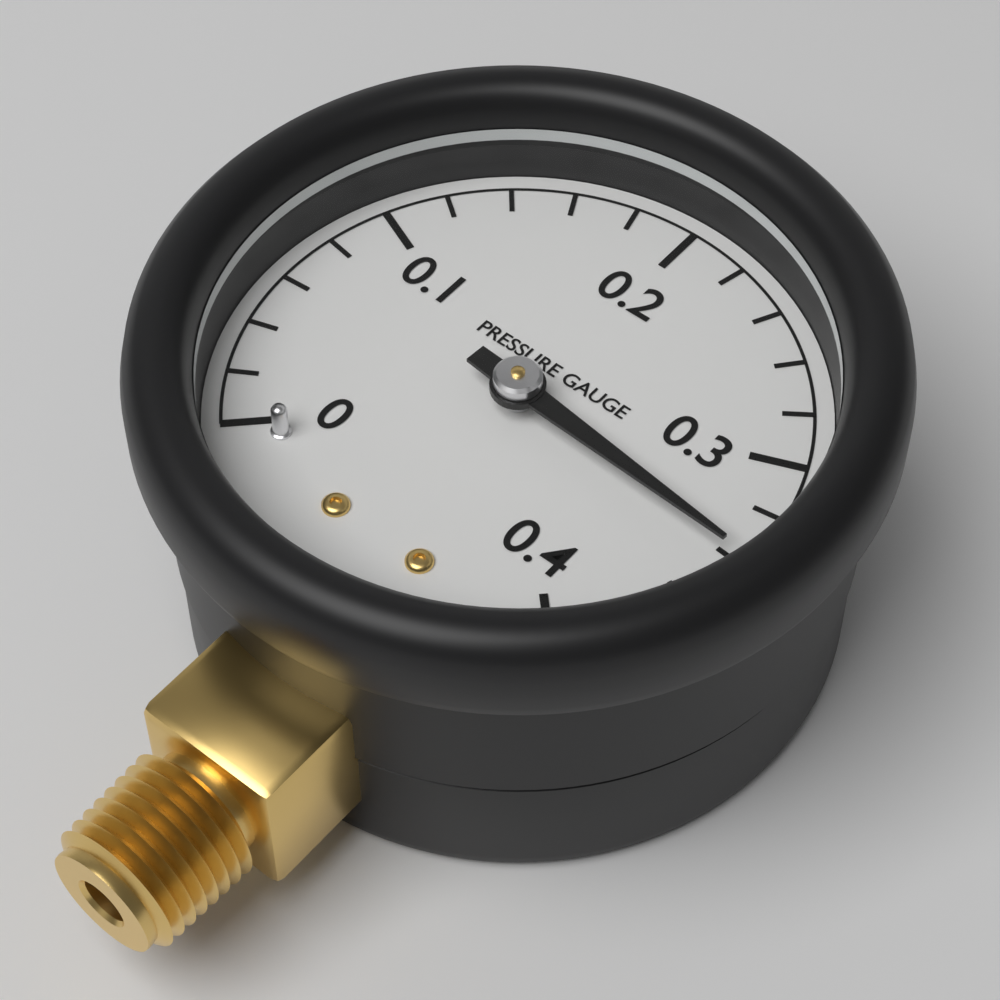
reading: 0.34 (no unit)
